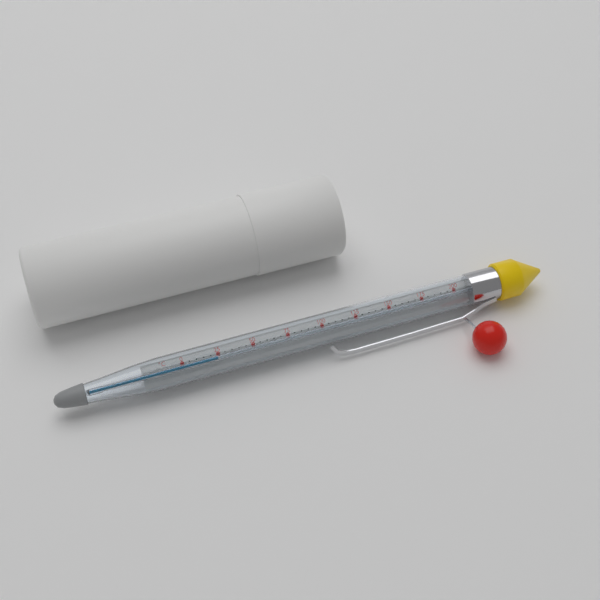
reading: 24 °C
